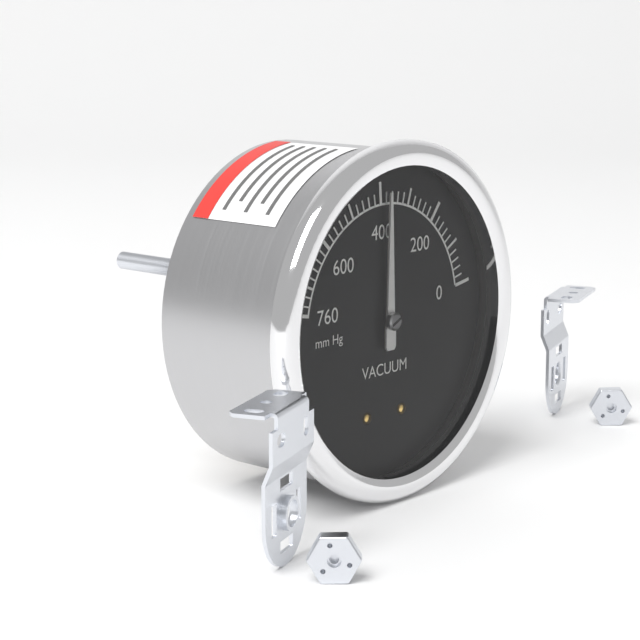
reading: 380 mm Hg
